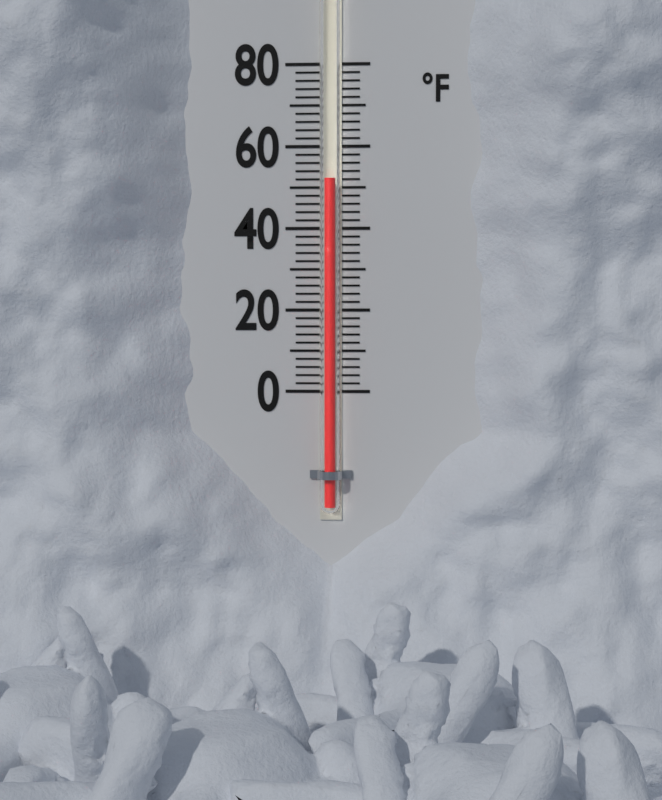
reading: 52 °F
